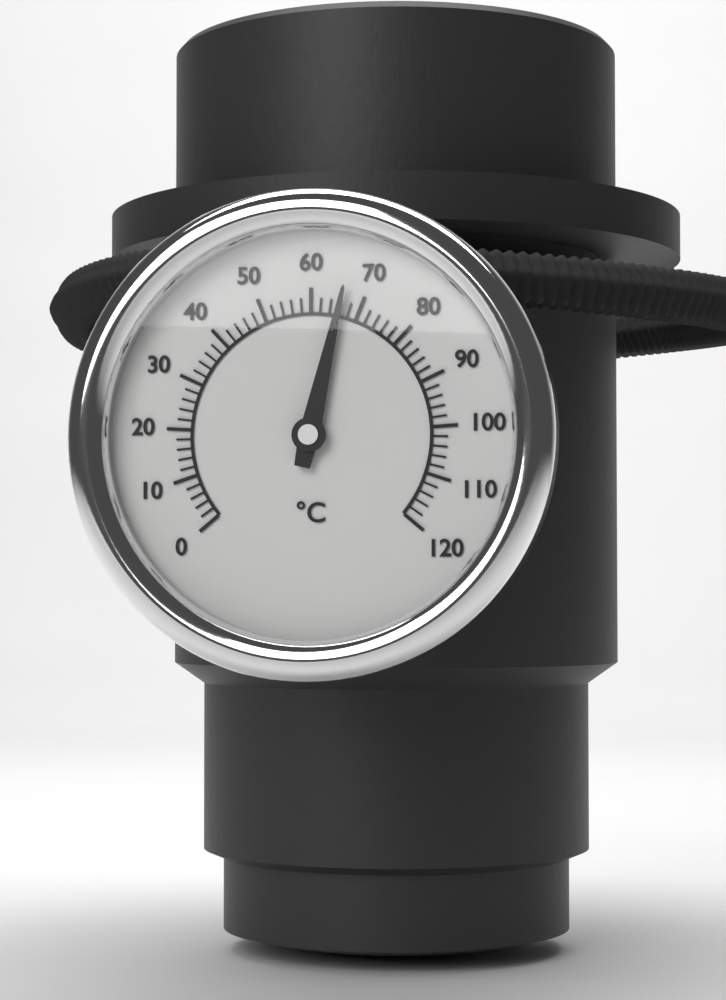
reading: 66 °C
